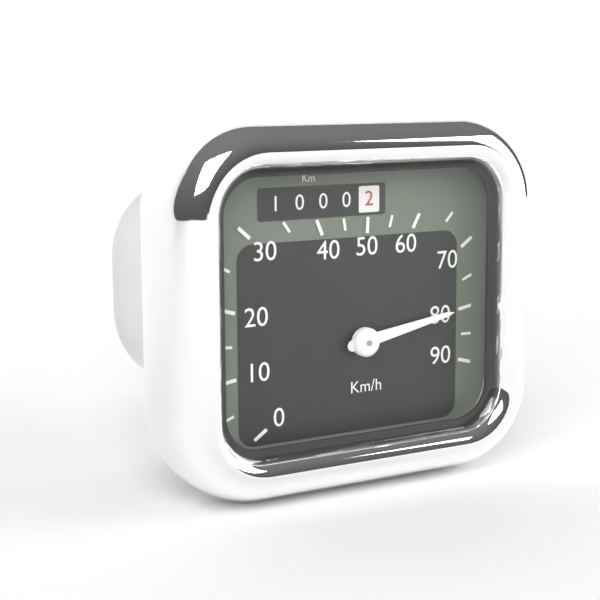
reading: 80 km/h
